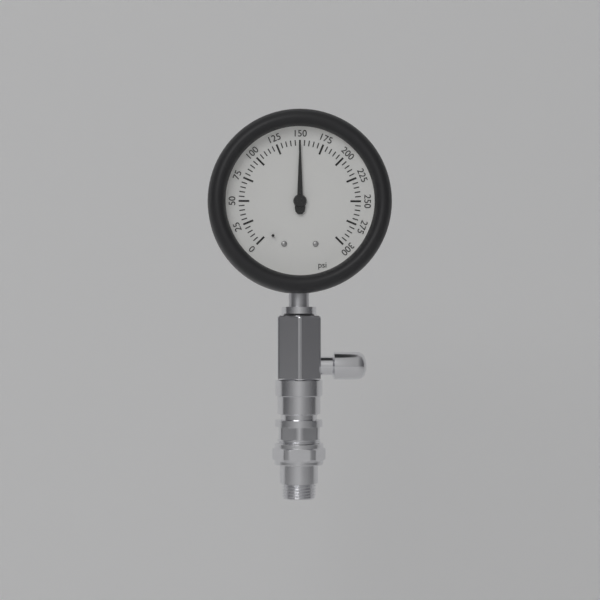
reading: 150 psi
